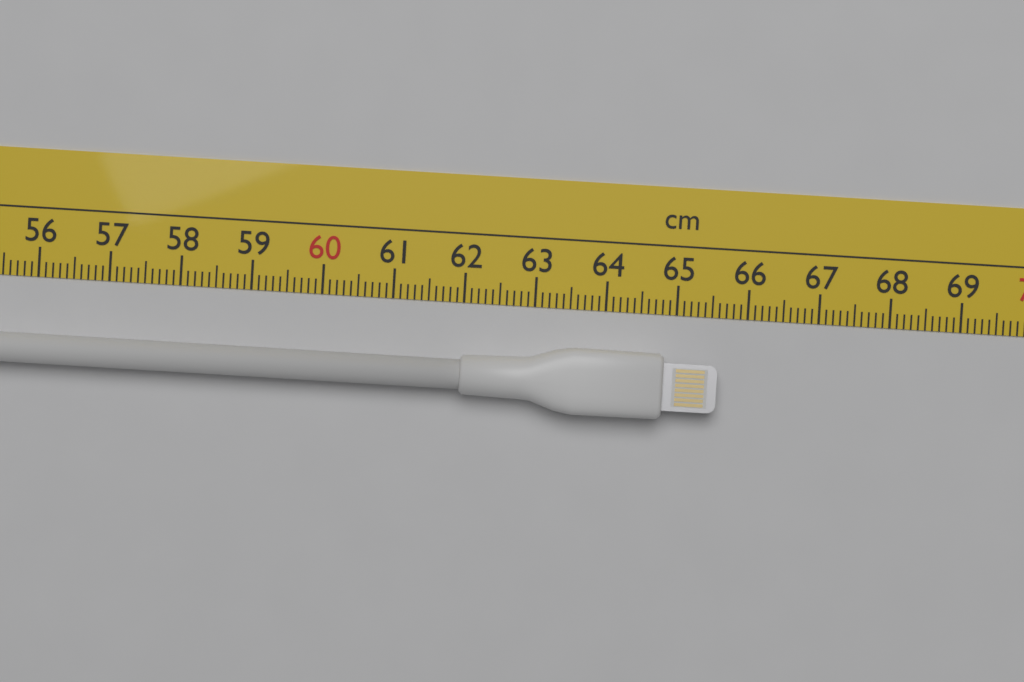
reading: 65.6 cm
